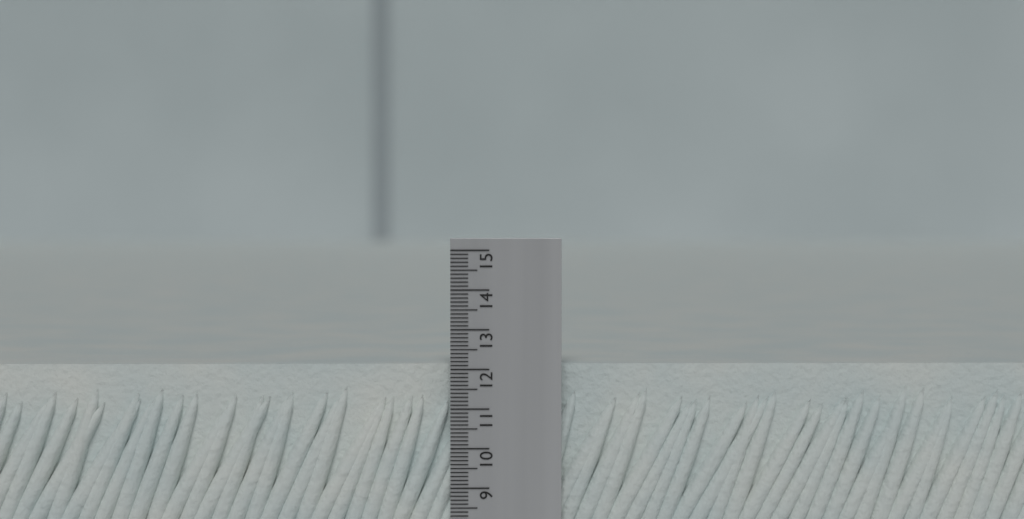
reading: 12.1 (no unit)
